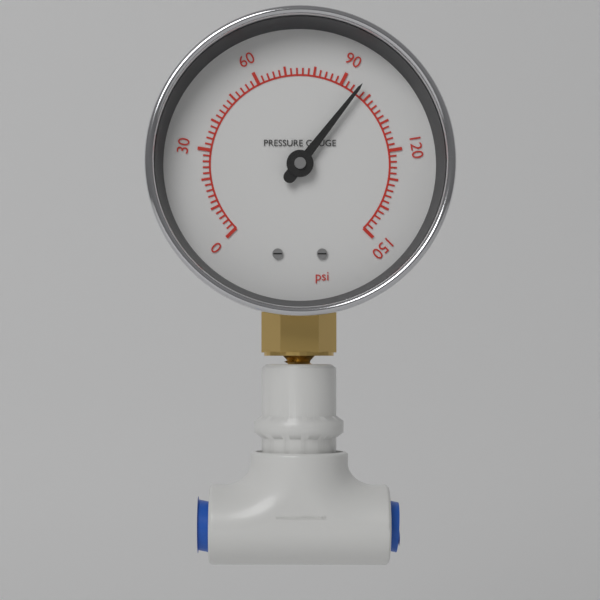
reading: 96 psi
